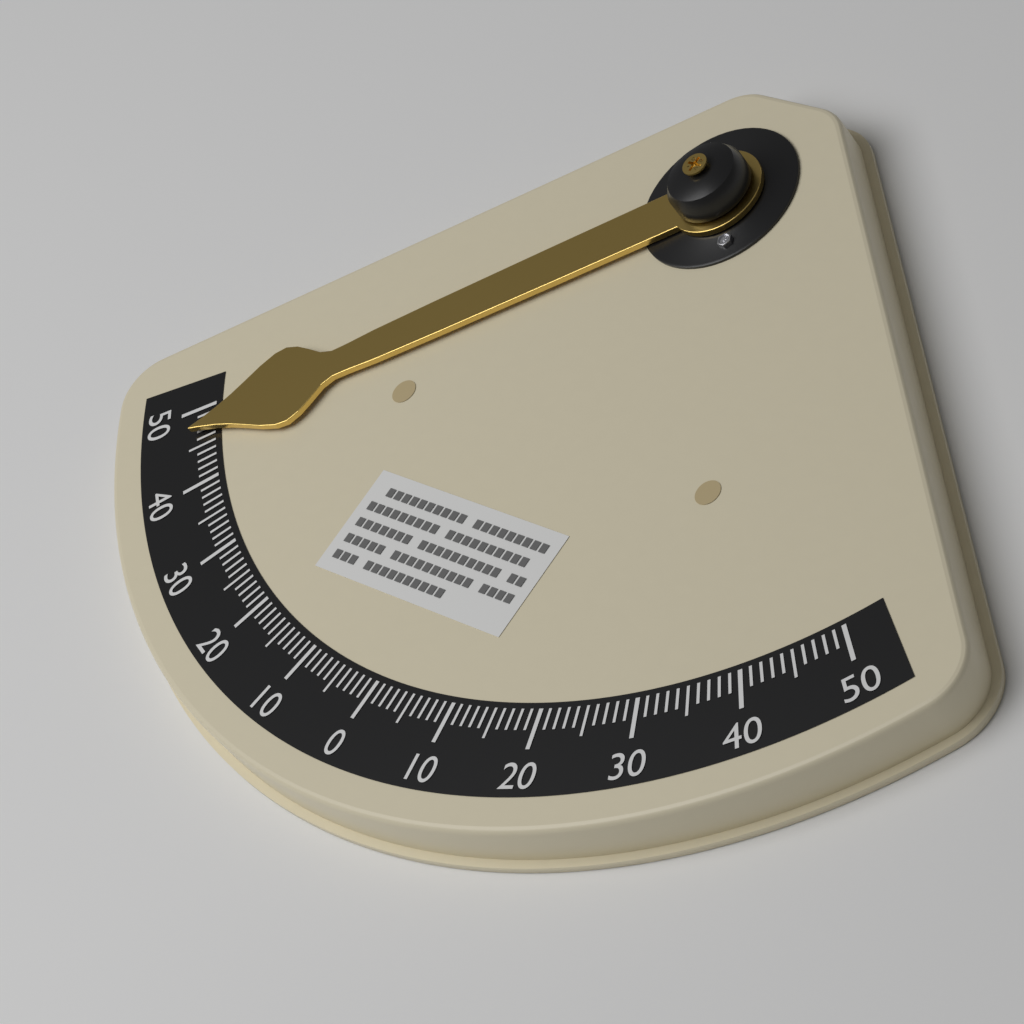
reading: -47 °
